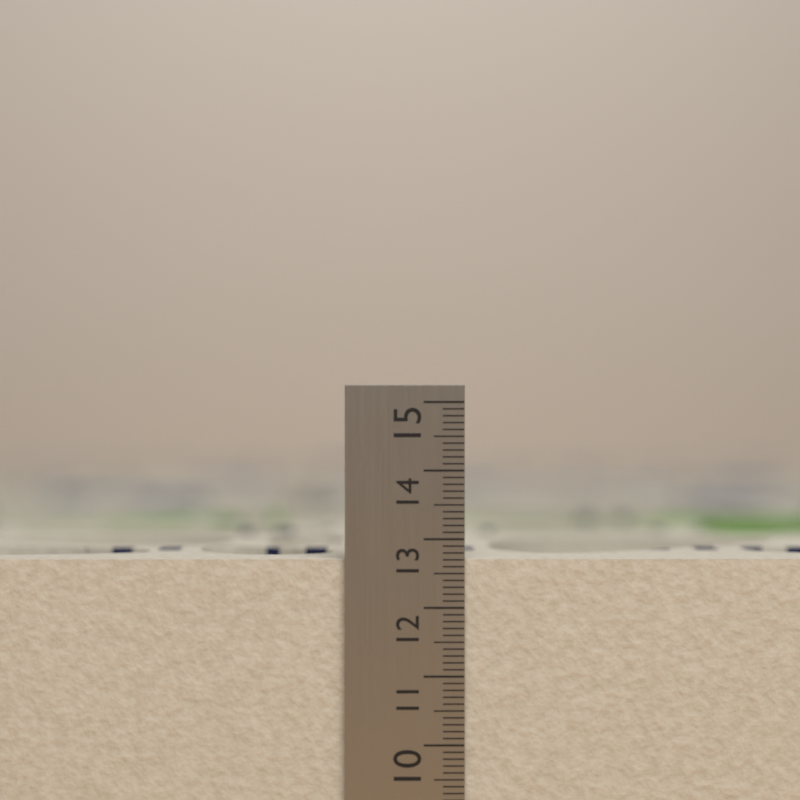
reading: 12.7 cm
